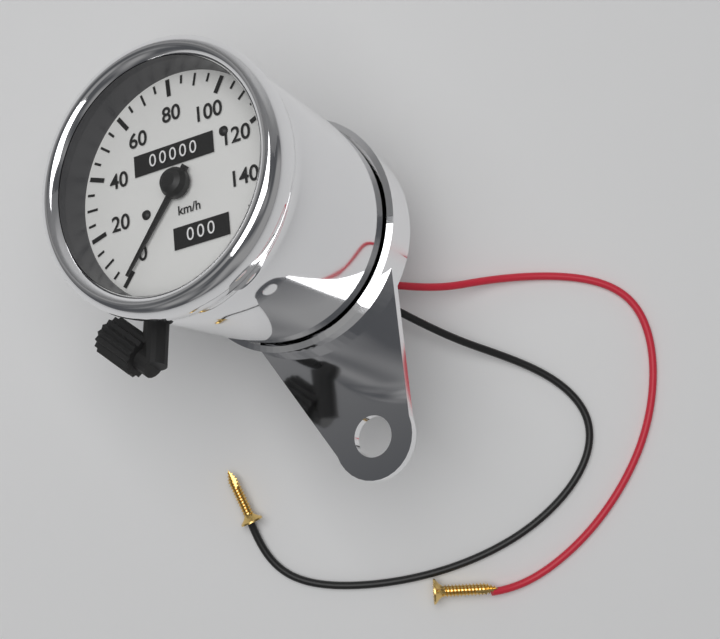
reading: 0 km/h
